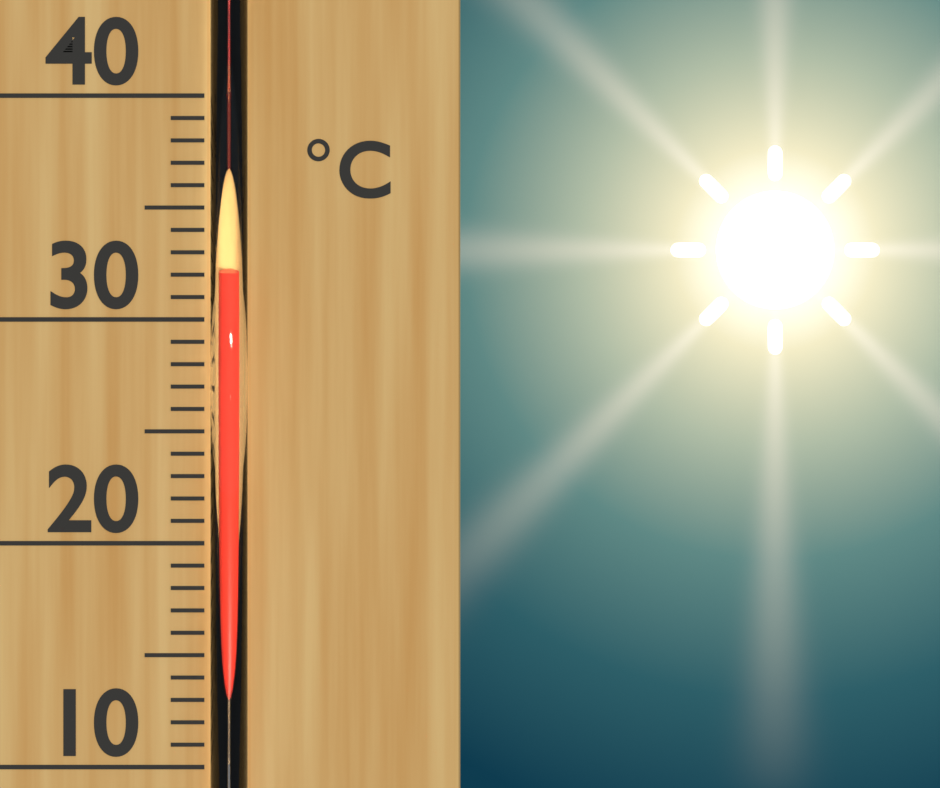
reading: 32 °C
